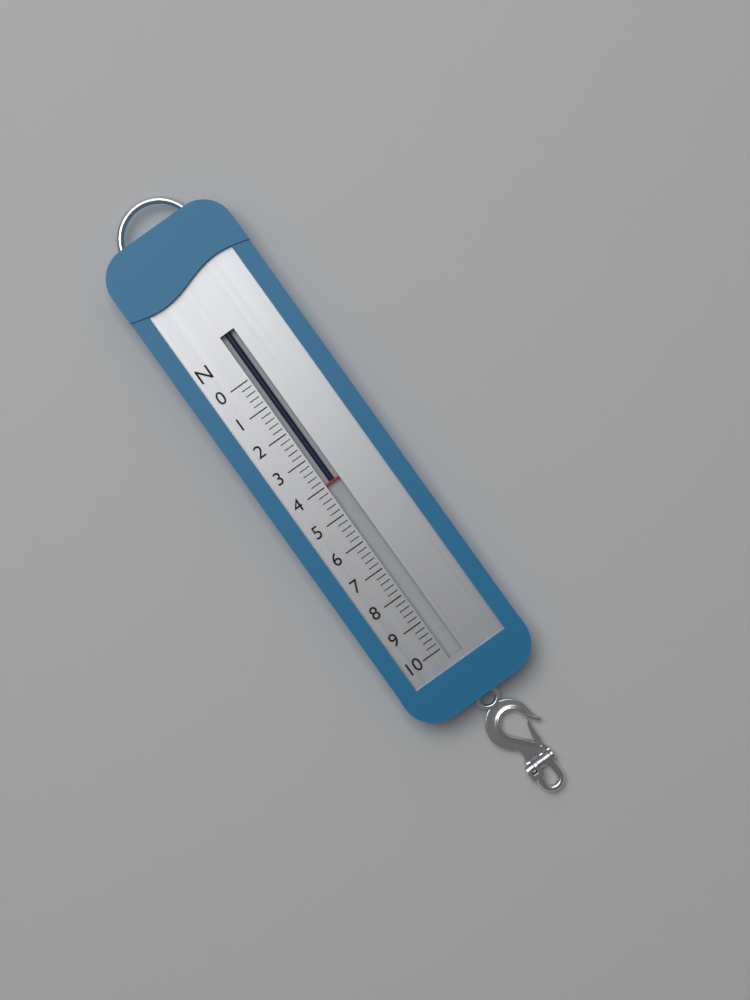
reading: 4.0 N
